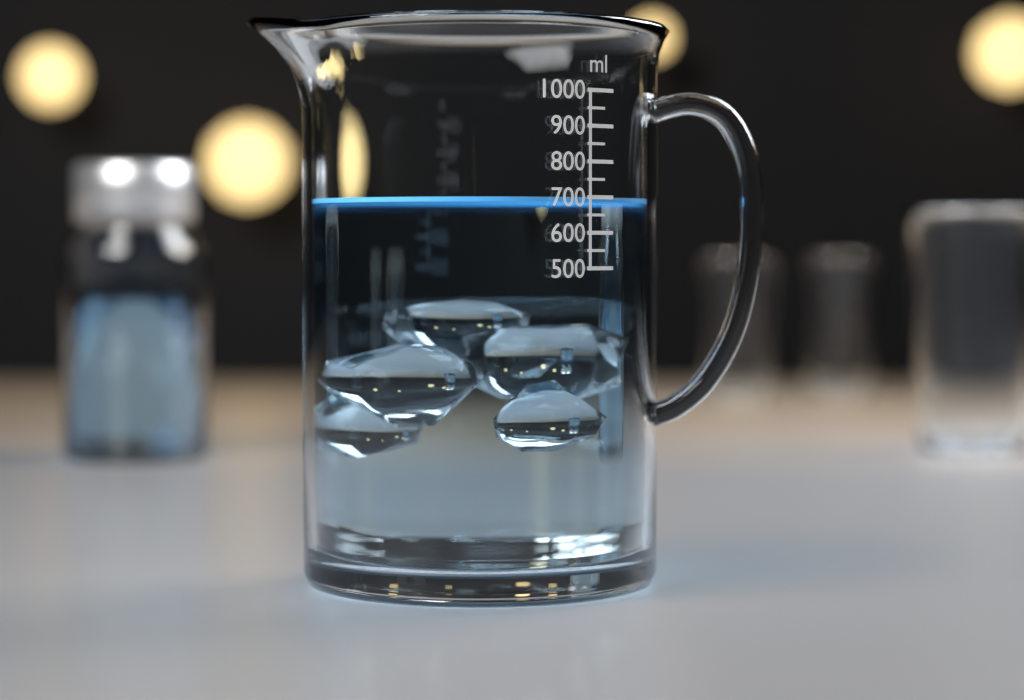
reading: 700 ml
